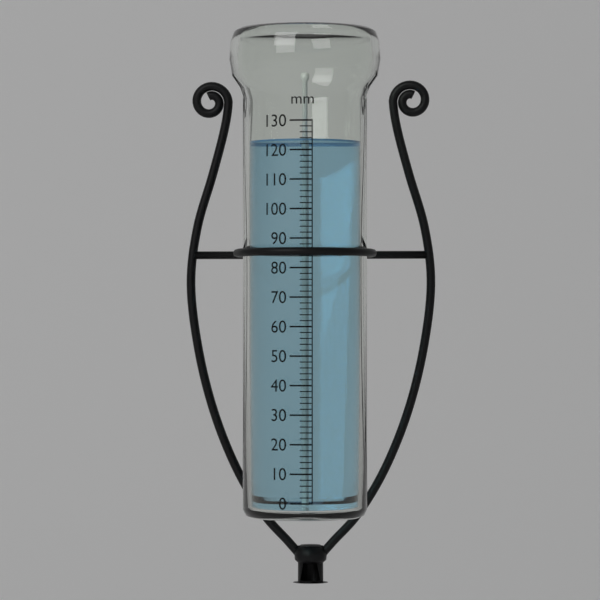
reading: 124 mm
